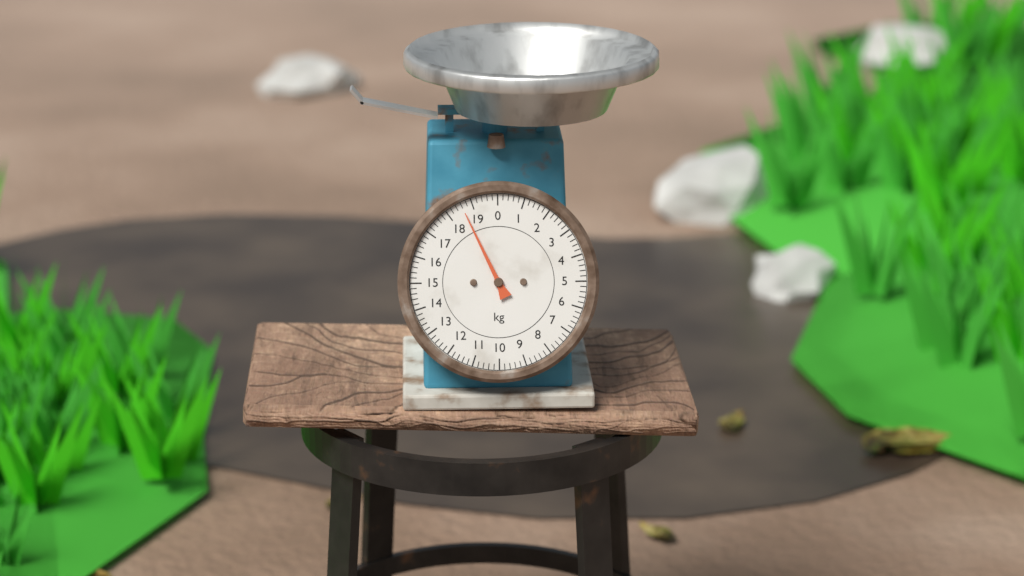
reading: 18.6 kg
